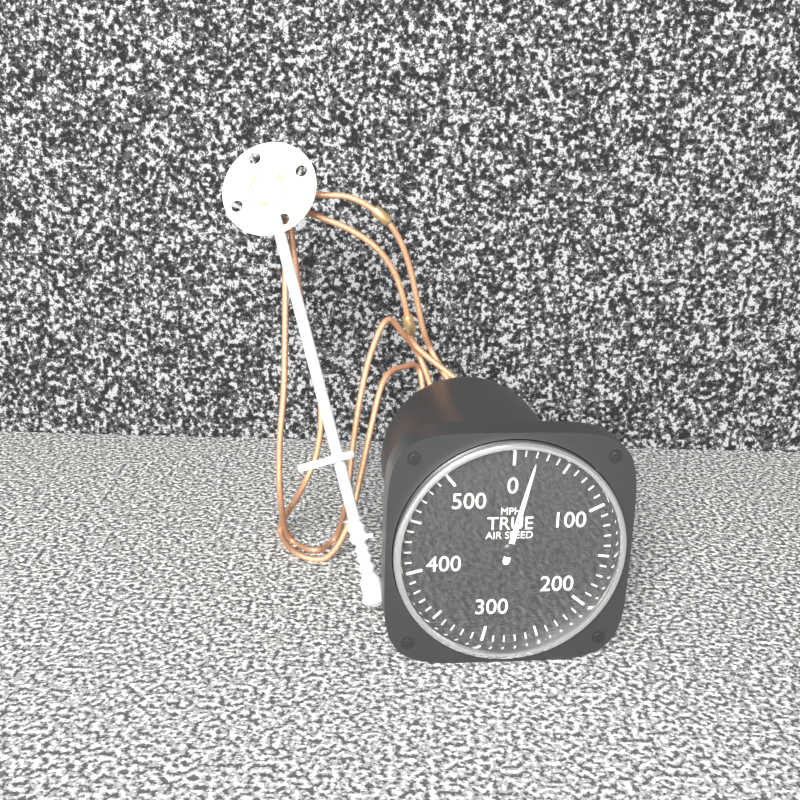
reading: 20 MPH
